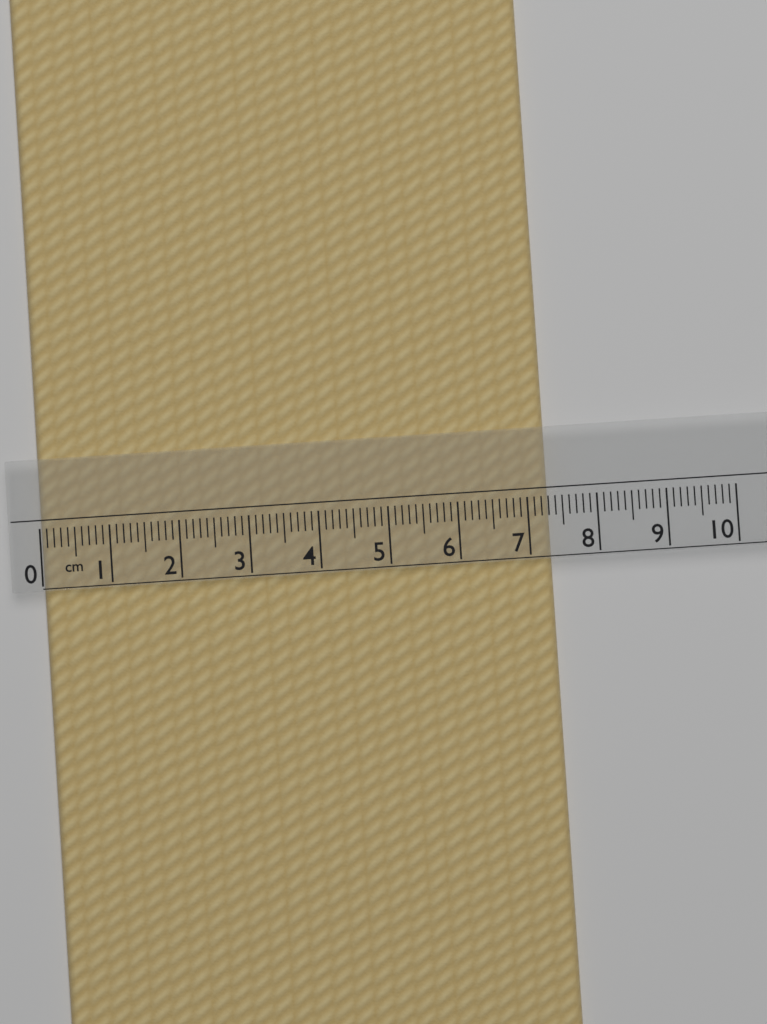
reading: 7.3 cm
